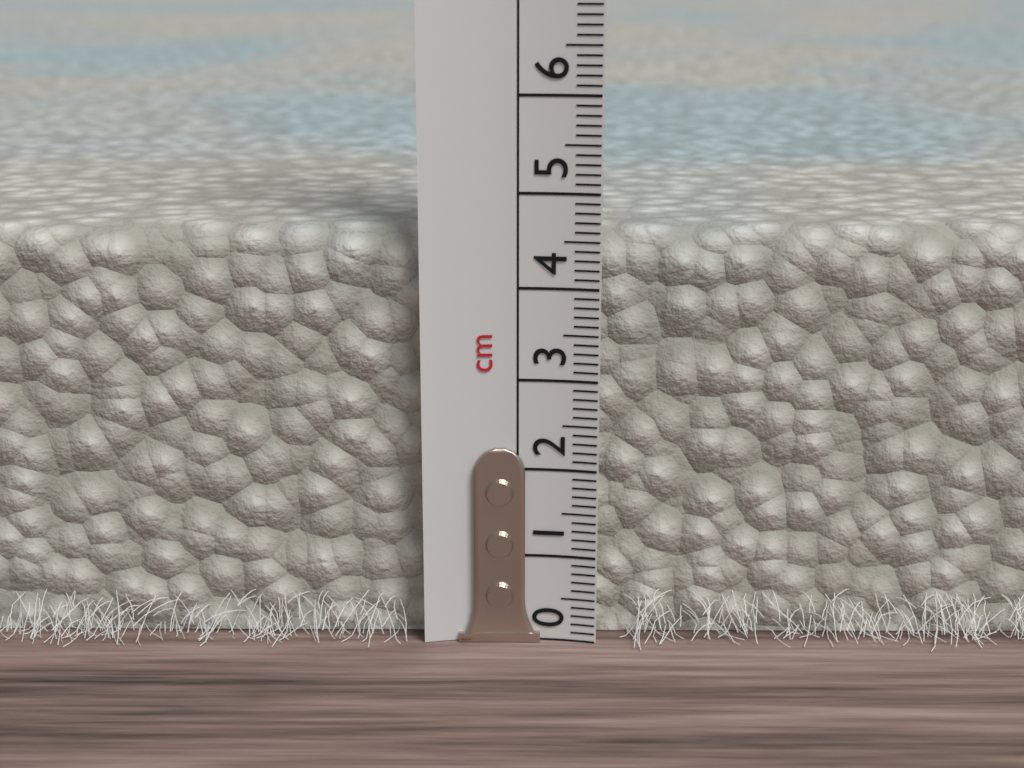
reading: 4.6 cm
